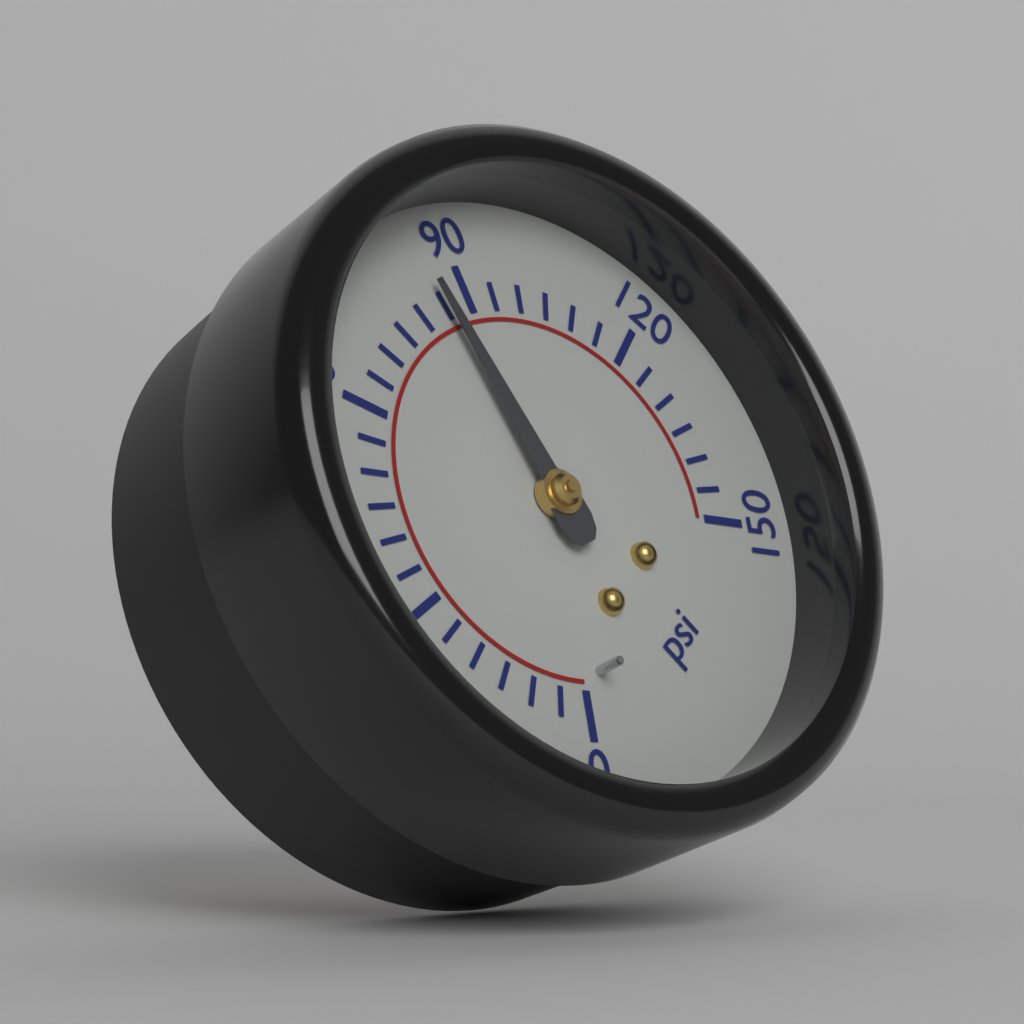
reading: 85 psi
